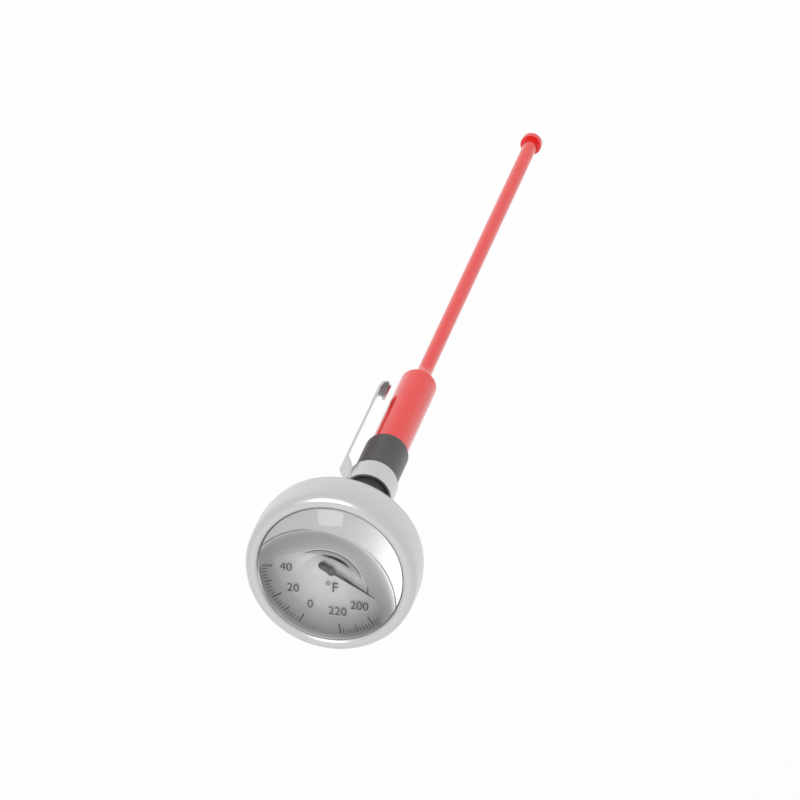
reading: 184 °F
